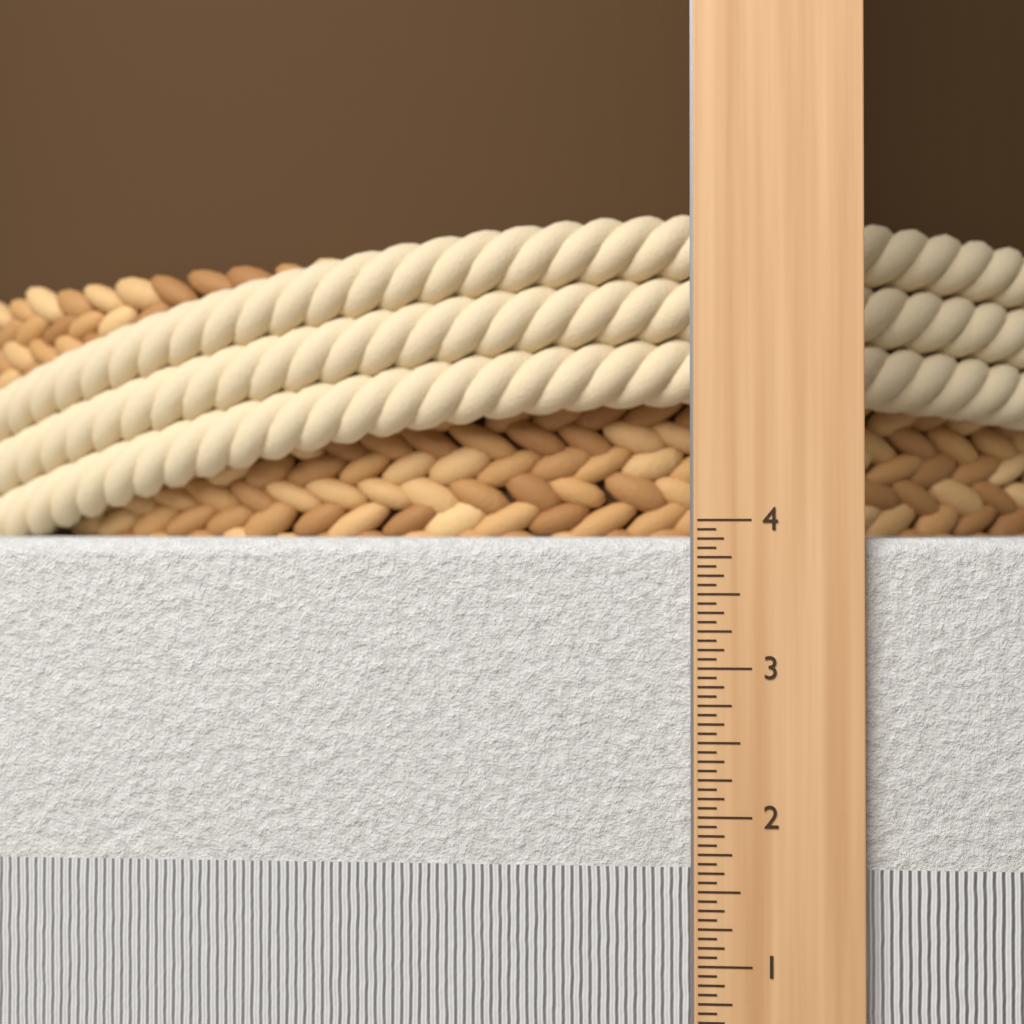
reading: 3.8750 in
